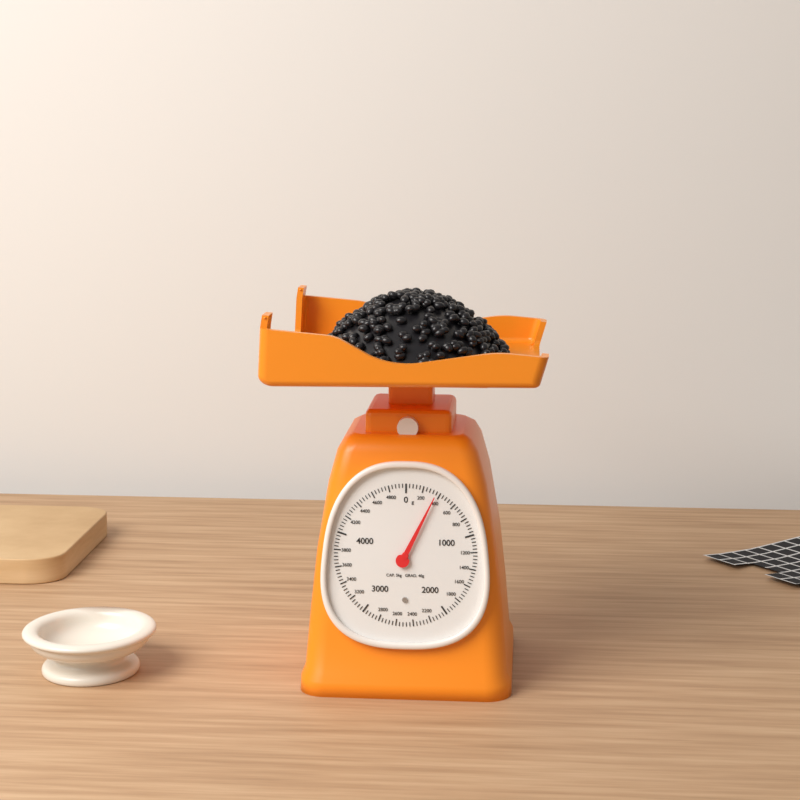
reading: 360 g
